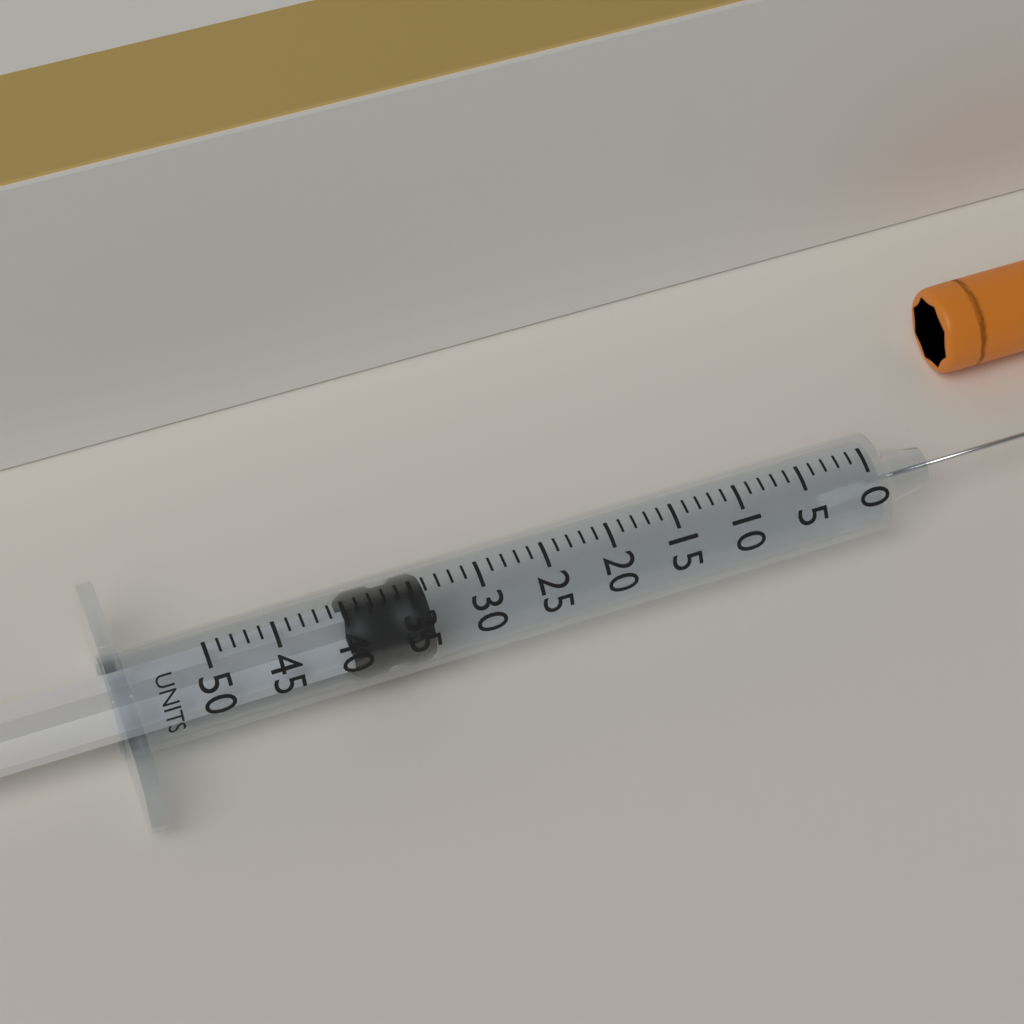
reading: 34 units
